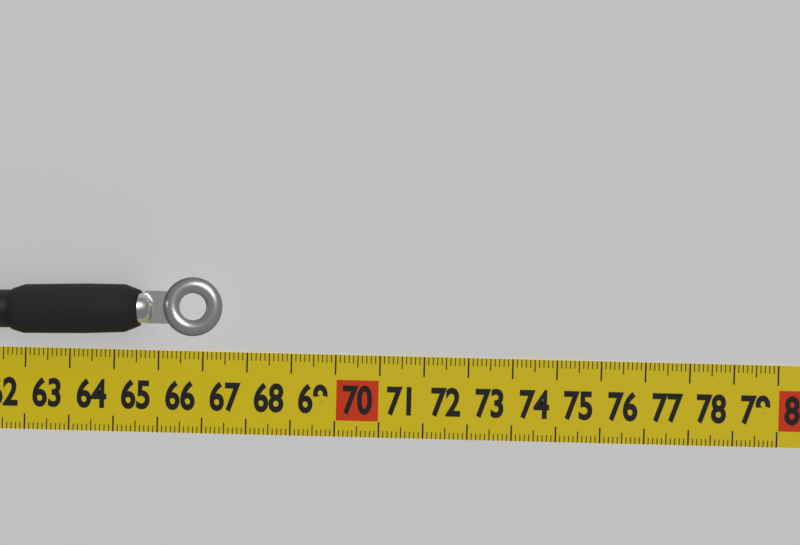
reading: 67.5 cm
